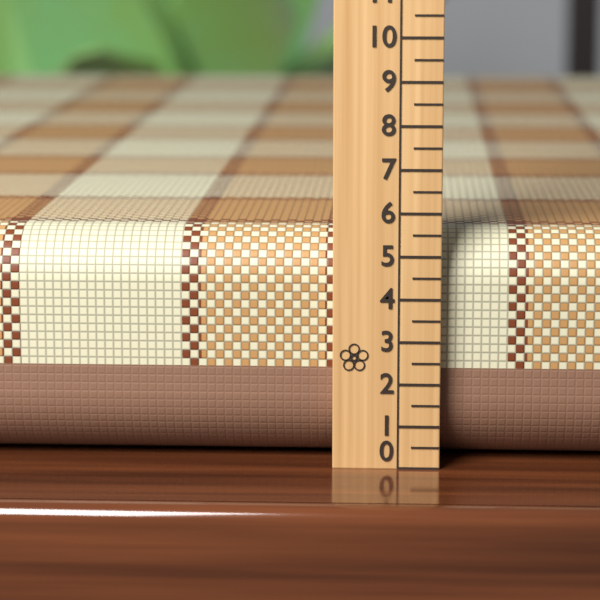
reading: 5.5 (no unit)
